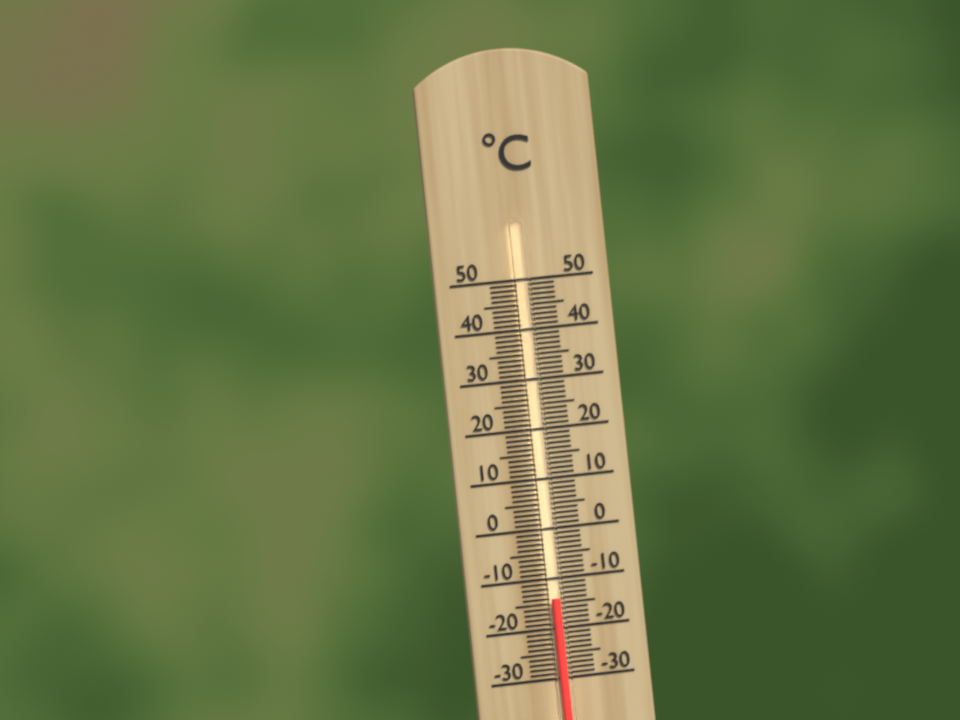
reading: -14 °C
